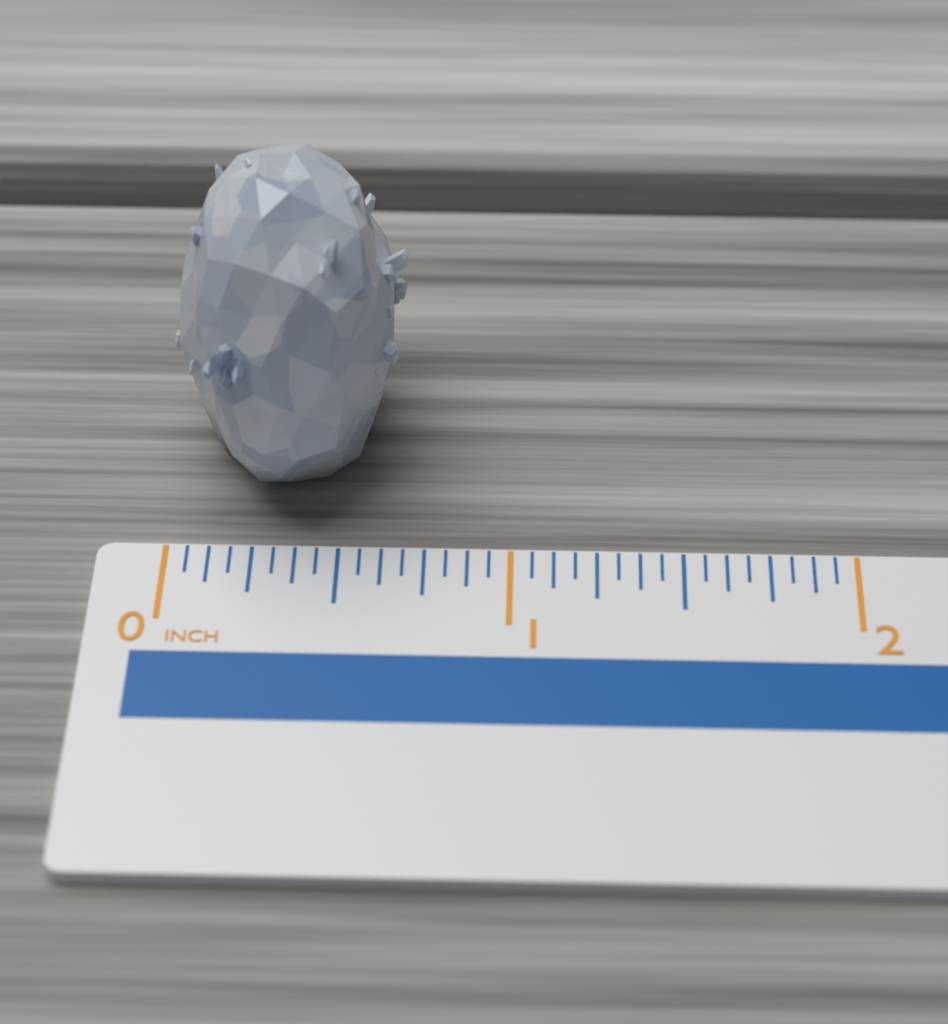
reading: 0.6875 inch
